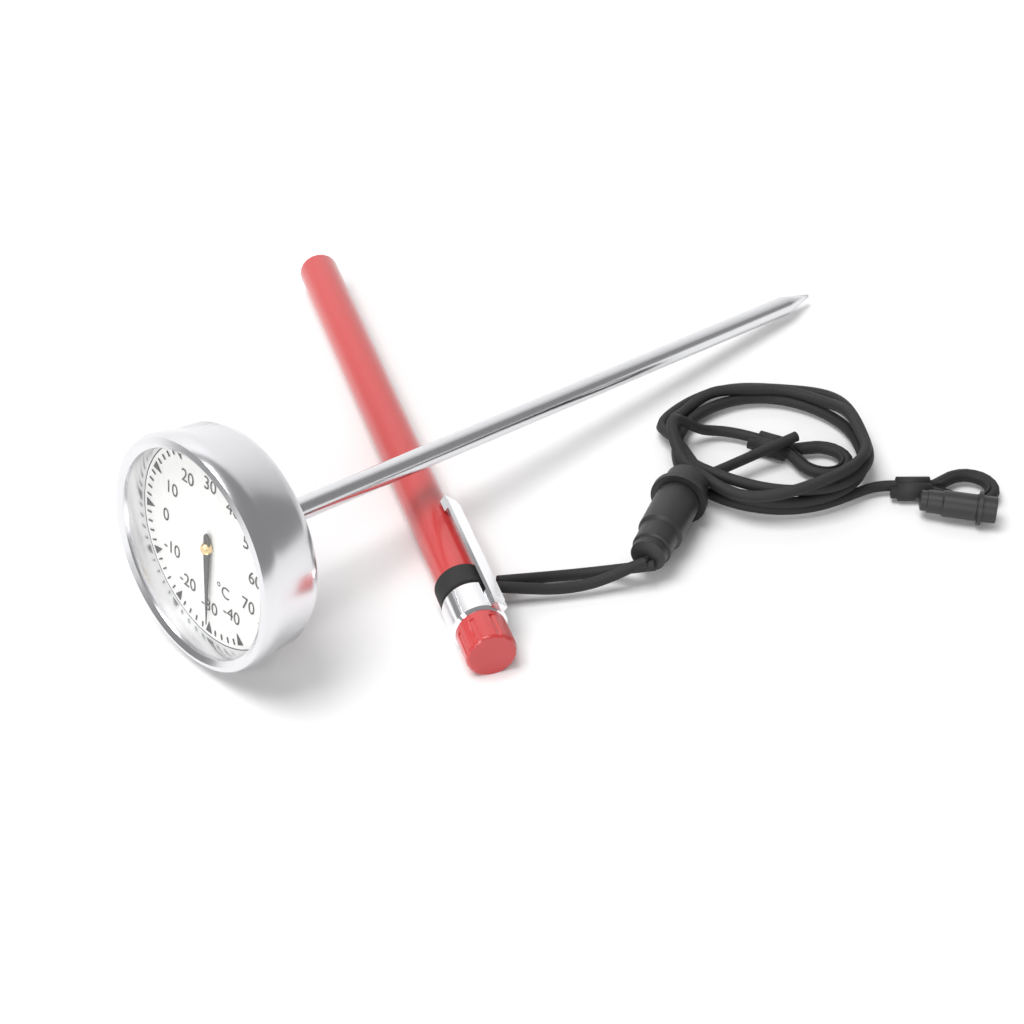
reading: -30 °C
